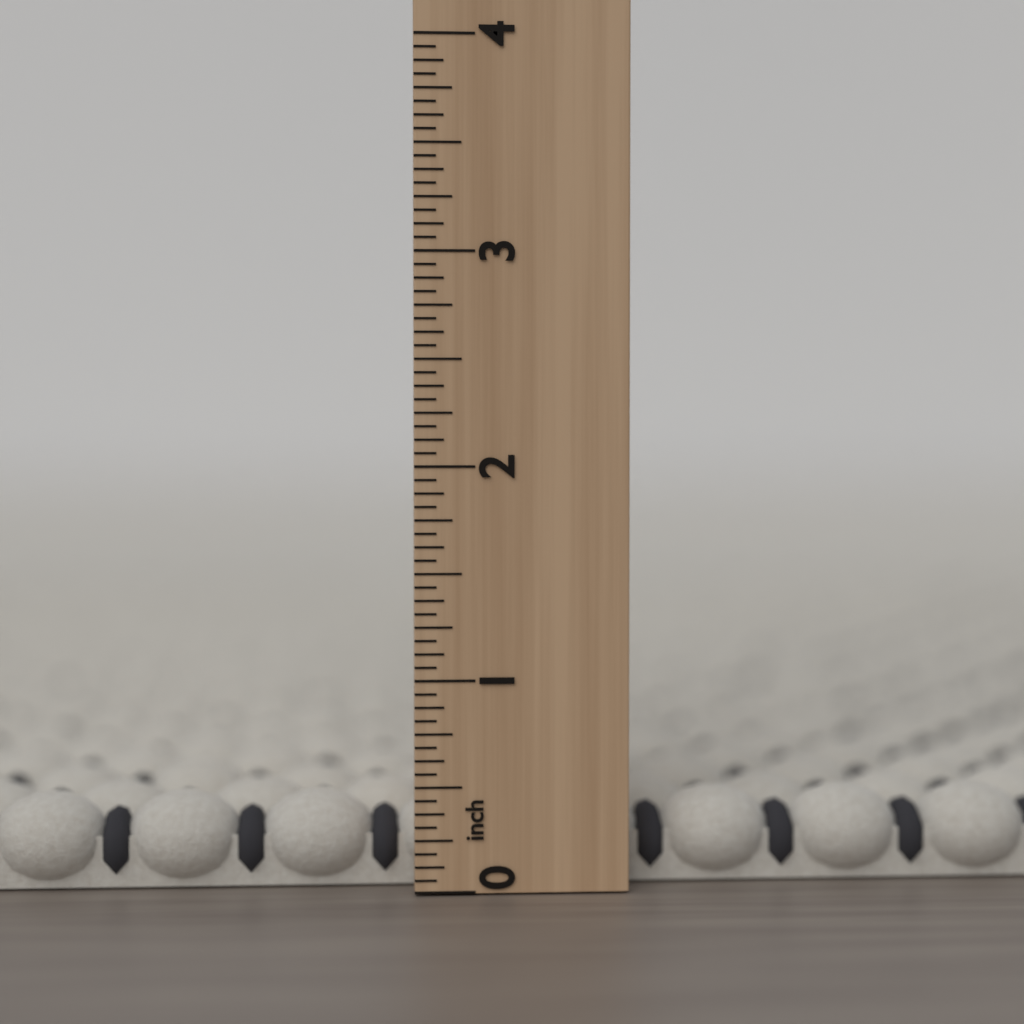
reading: 0.4375 inch
